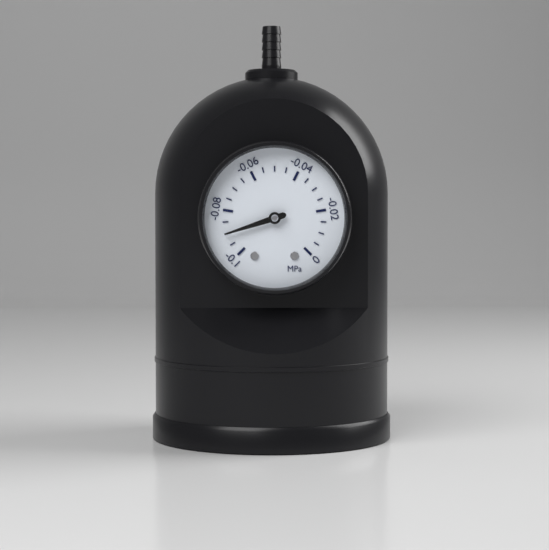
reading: -0.090 MPa
